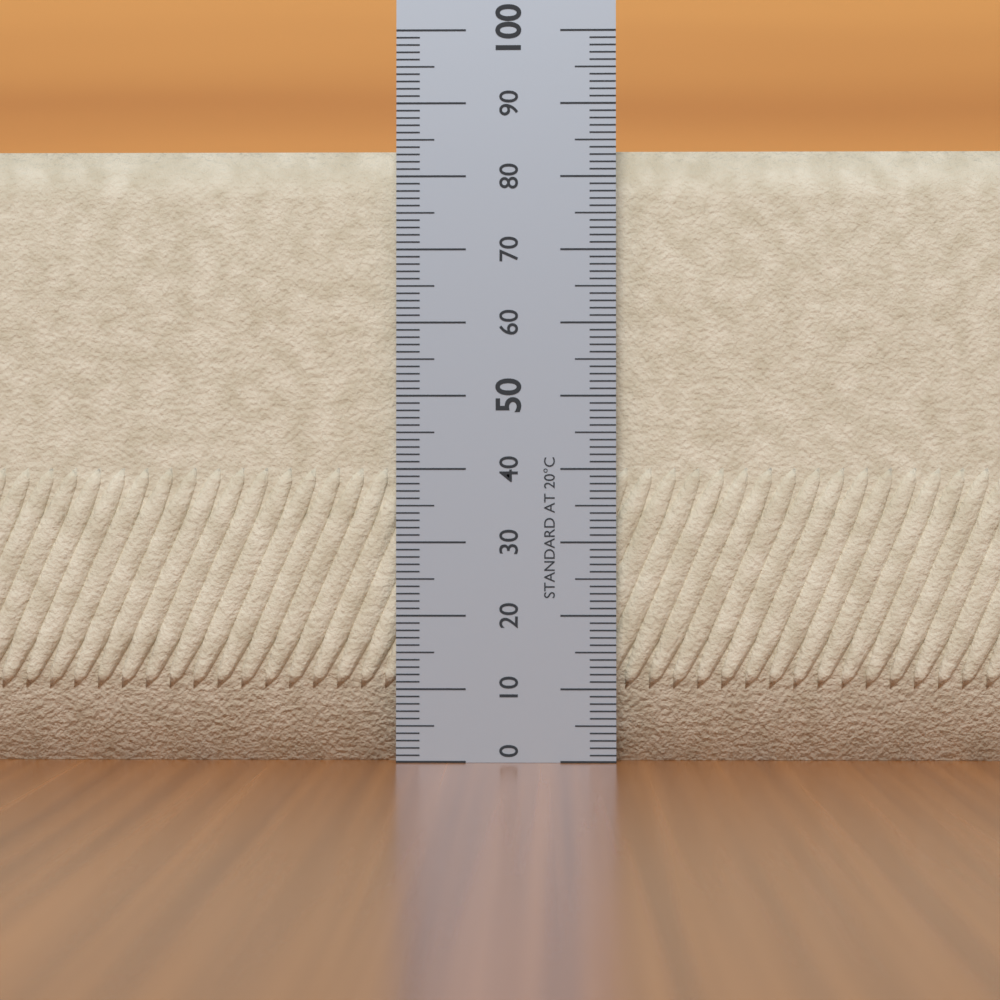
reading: 84 (no unit)
